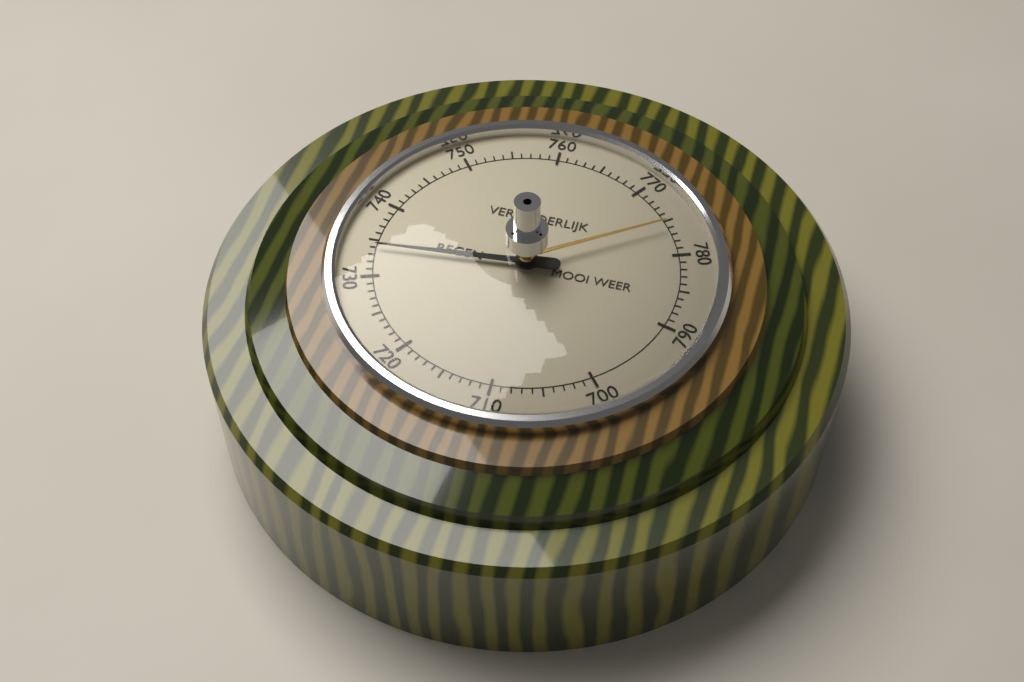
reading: 734 (no unit)
